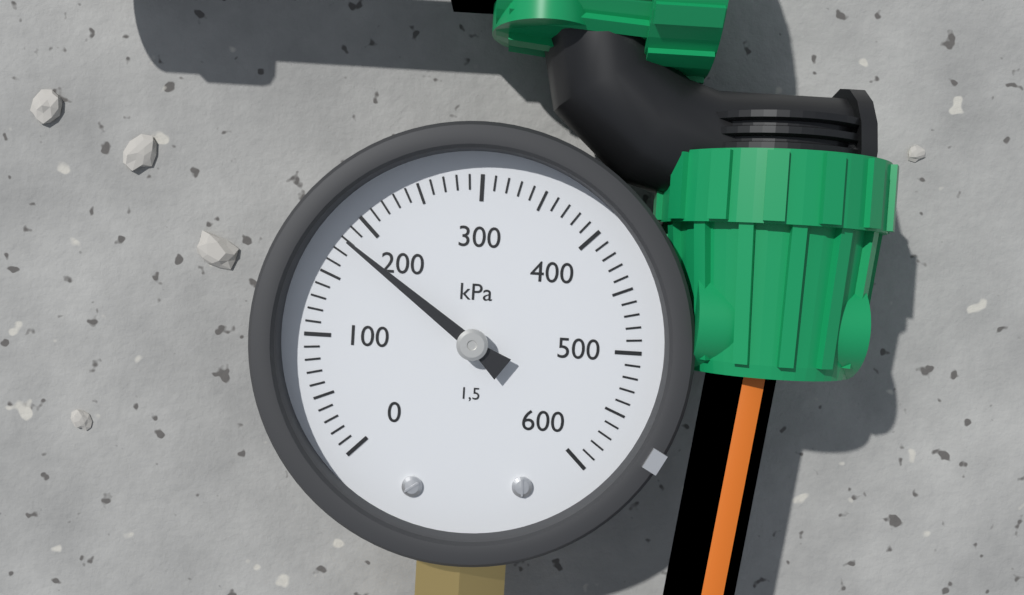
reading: 180 kPa
